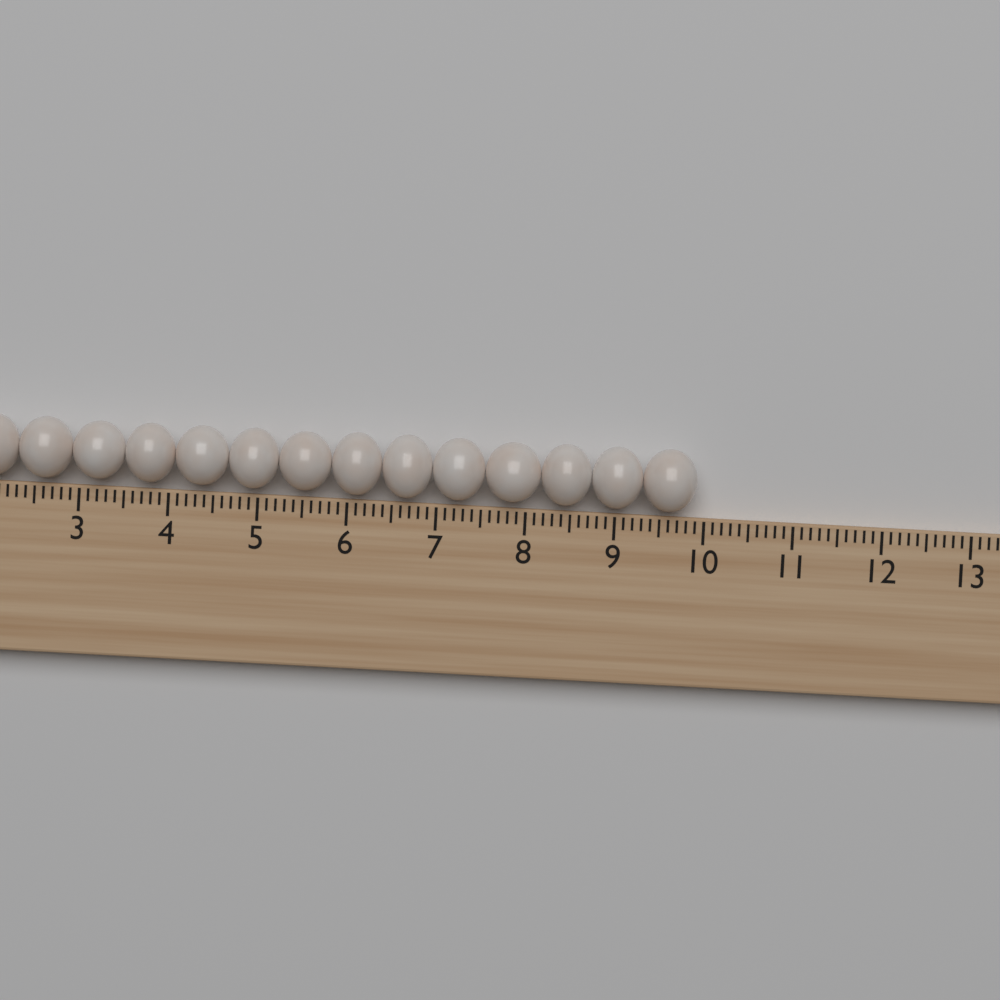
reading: 9.9 (no unit)
